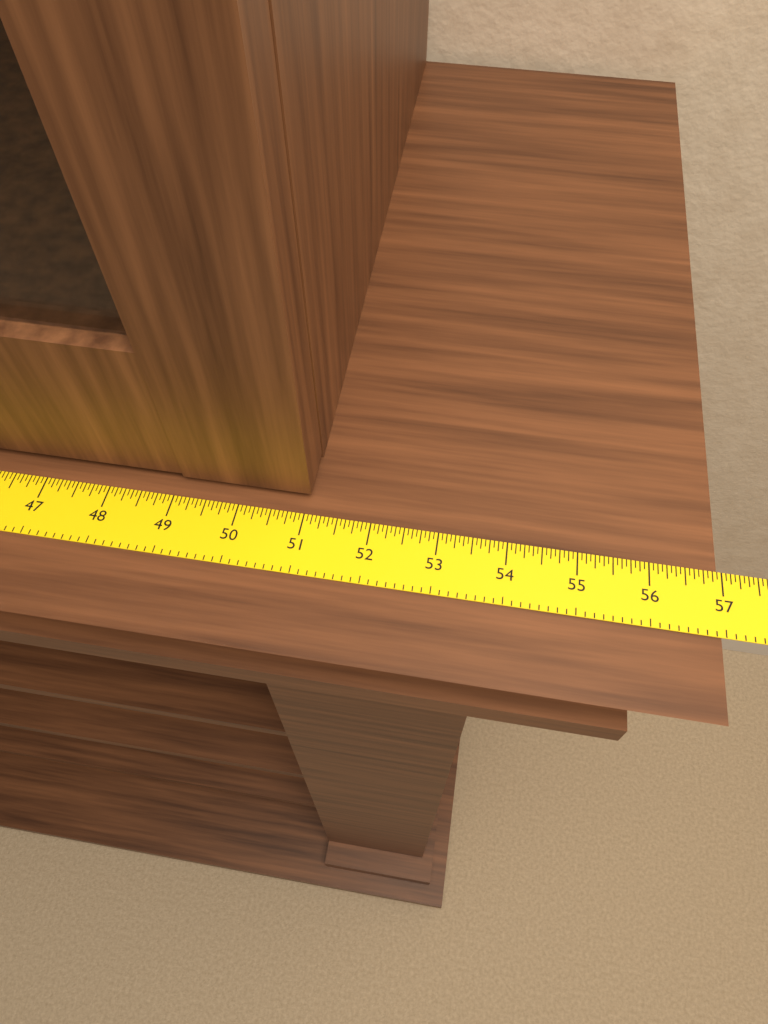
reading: 56.9375 in
